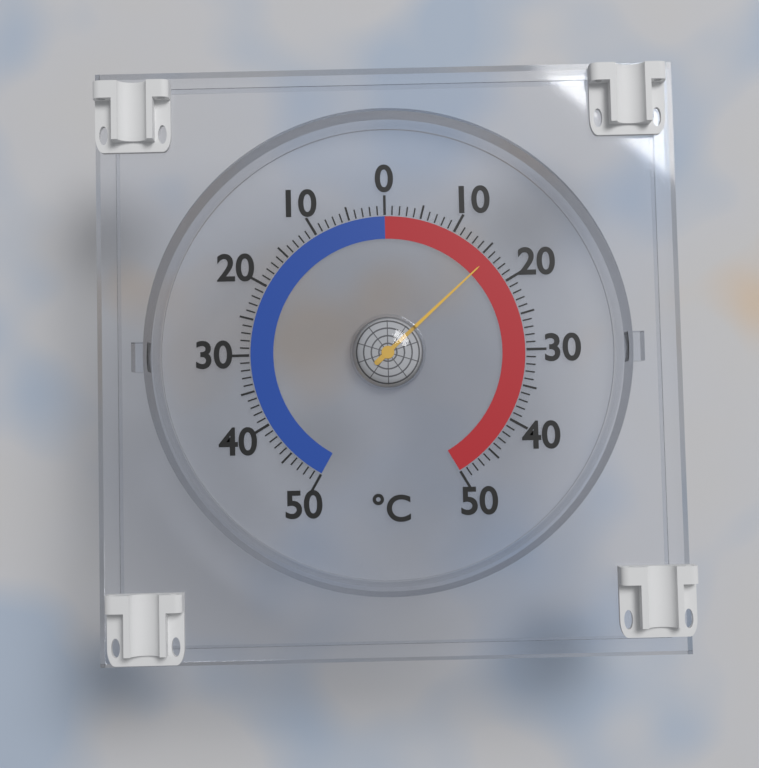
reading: 16 °C
